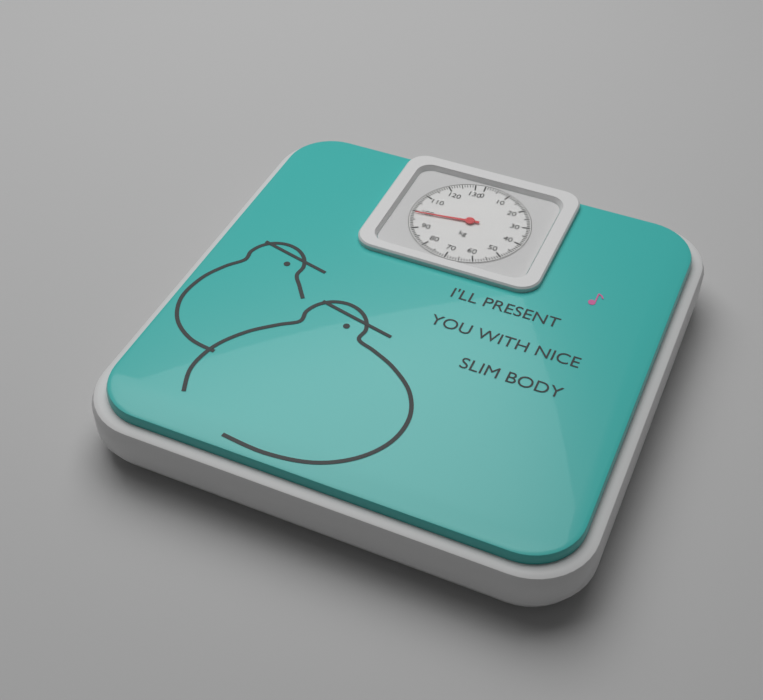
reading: 99 kg
